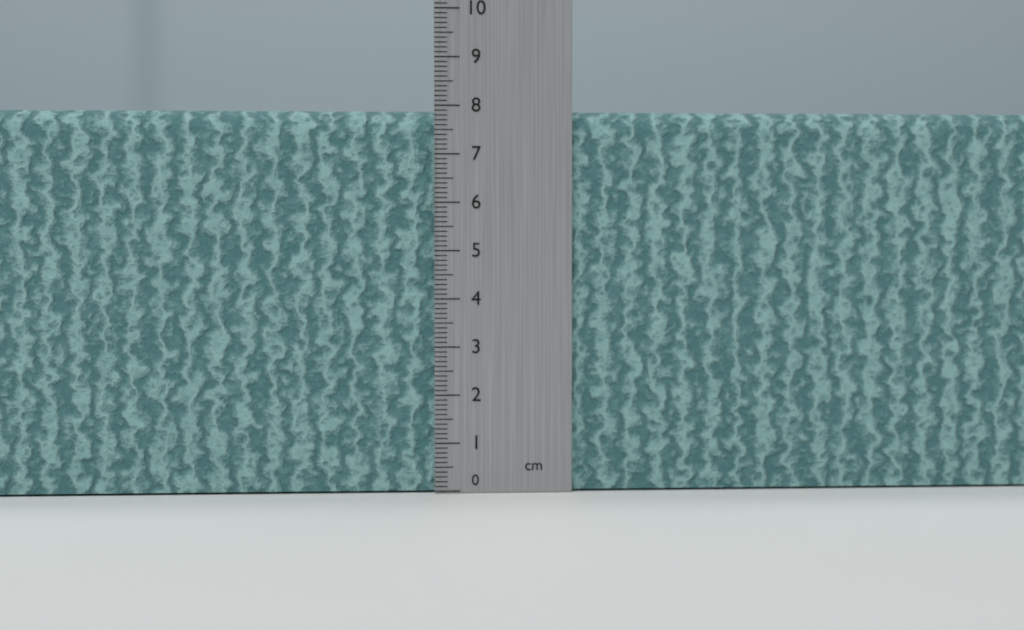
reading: 7.9 cm
